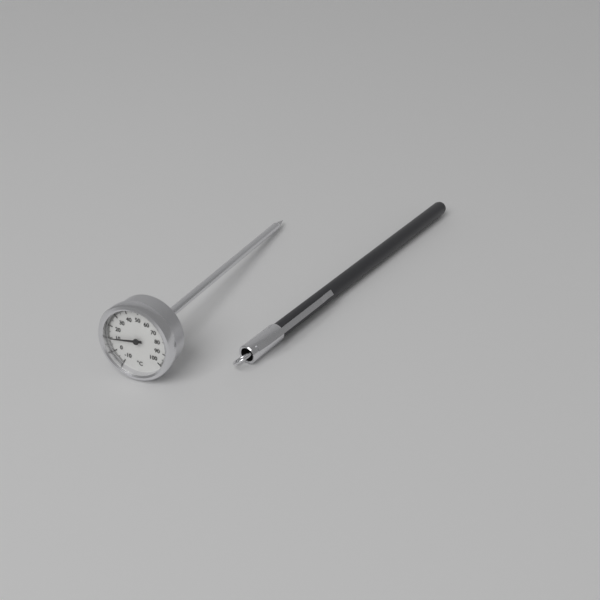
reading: 10 °C
